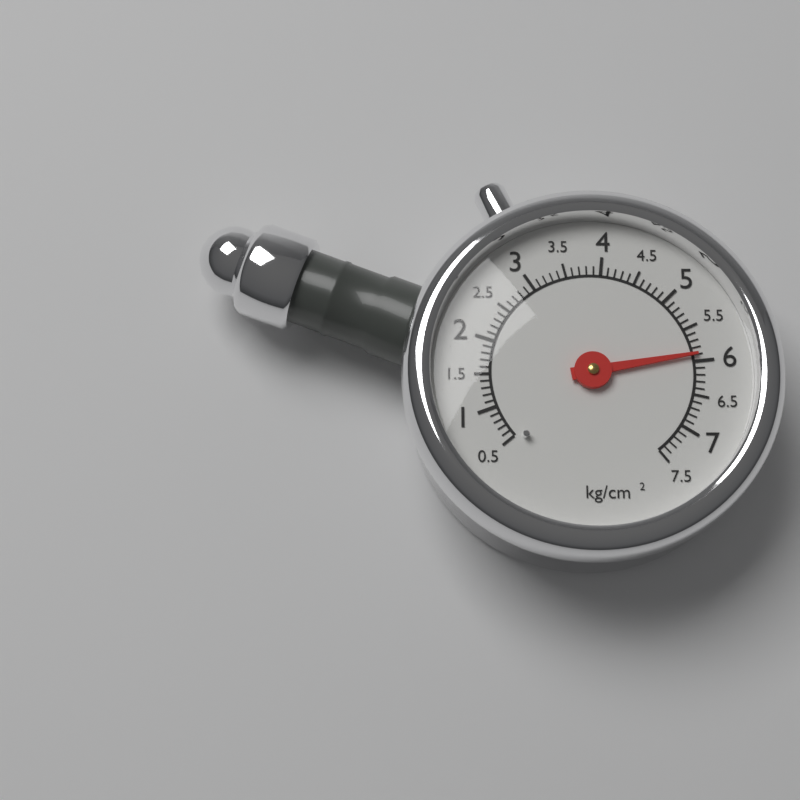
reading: 5.9 kg/cm²
